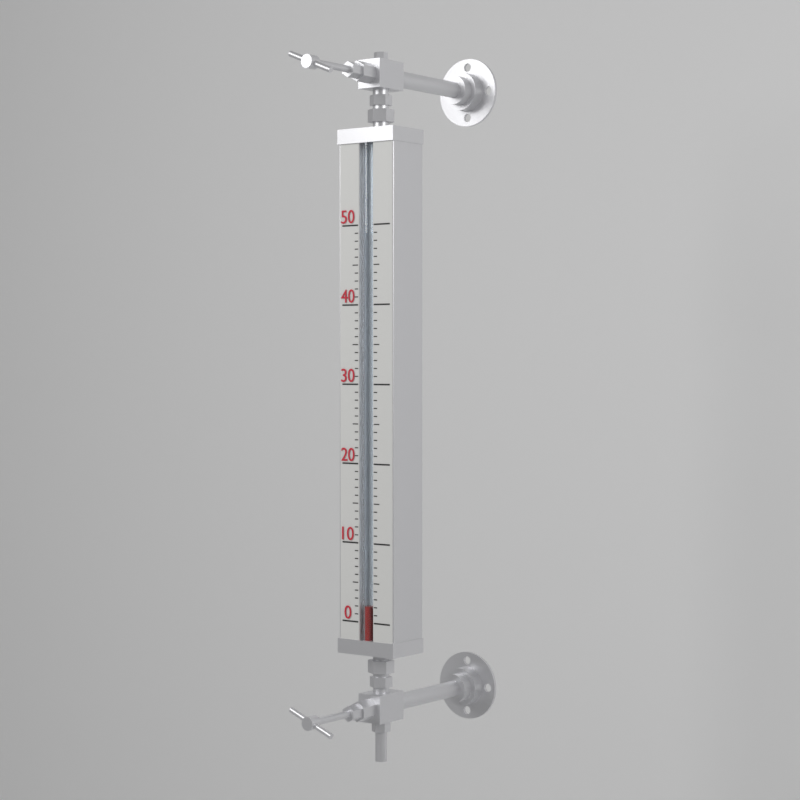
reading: 2 (no unit)
